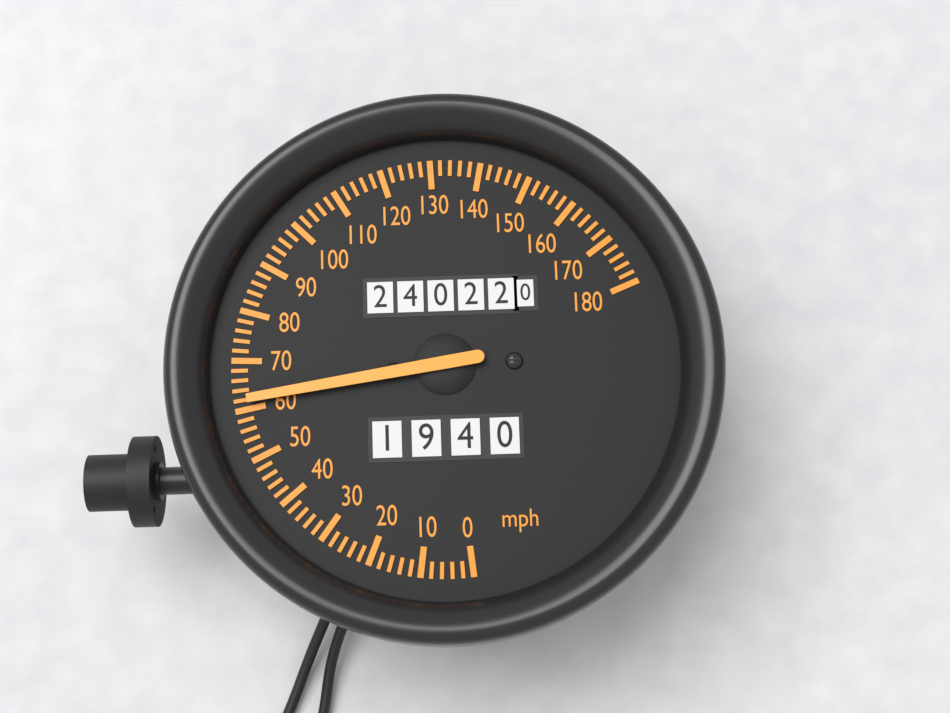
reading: 62 mph
